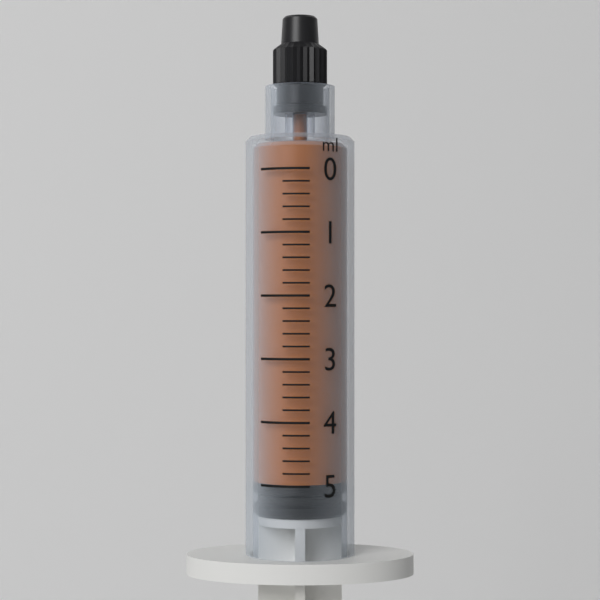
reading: 5.0 ml
